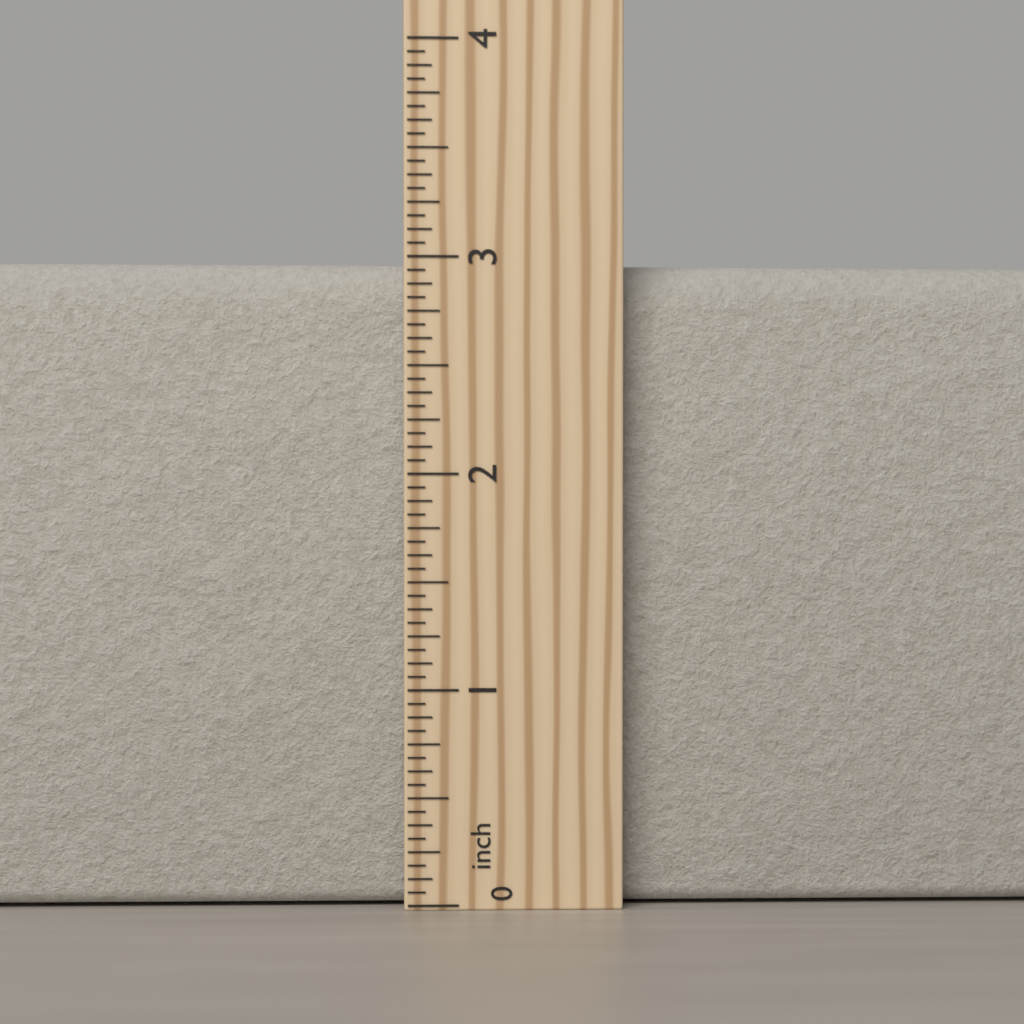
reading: 3.0000 inch
